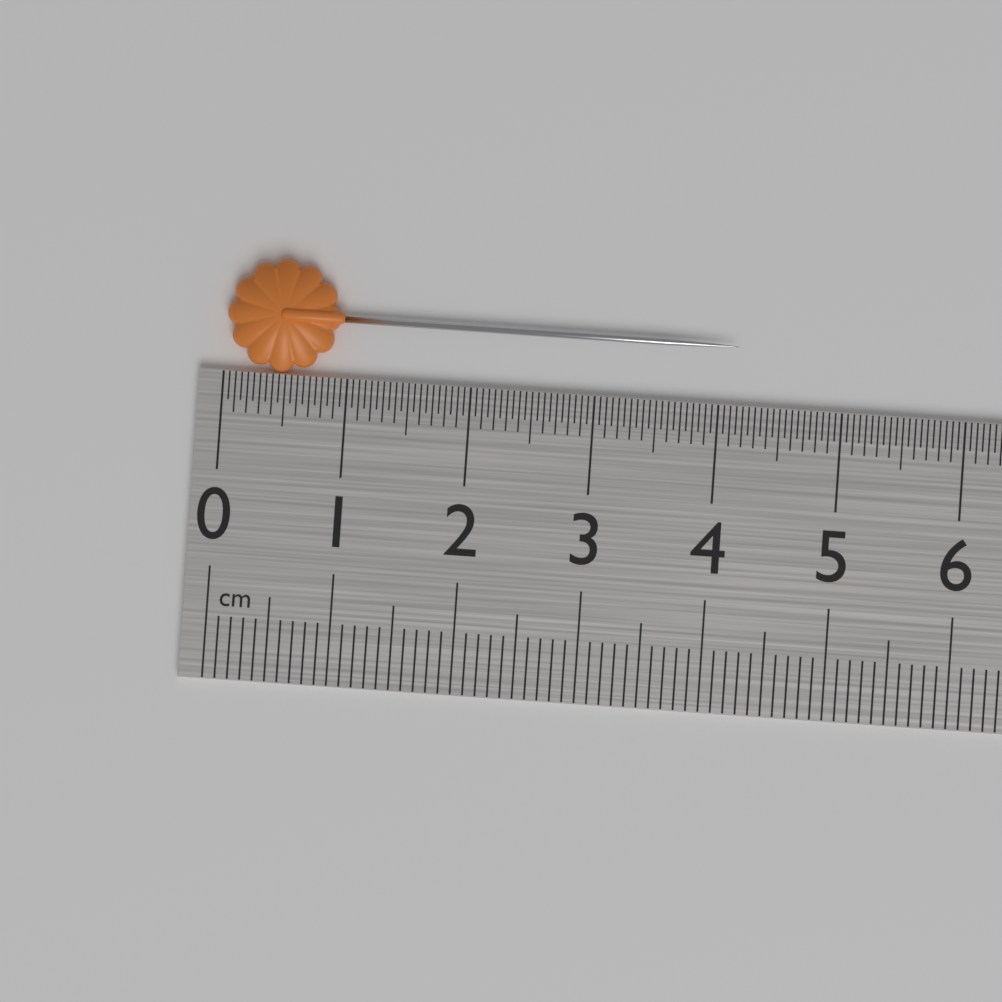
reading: 4.15 cm
